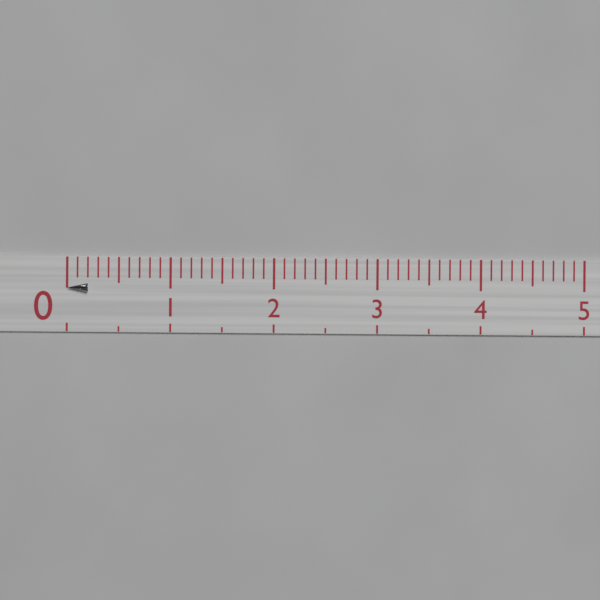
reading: 0.2 (no unit)
